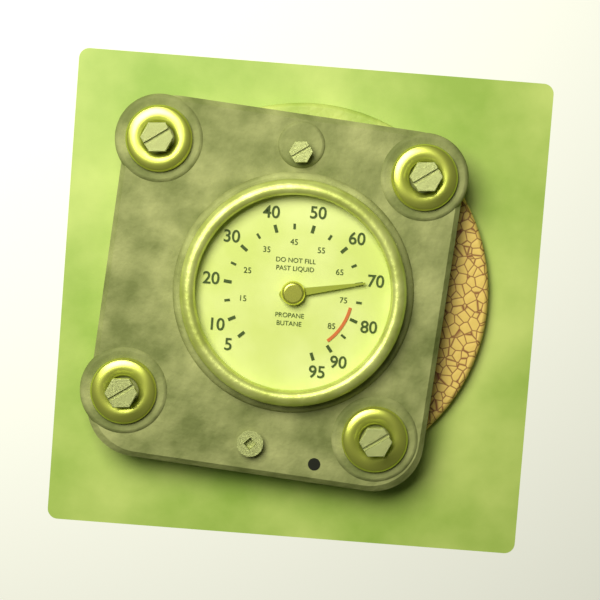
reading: 70 (no unit)
